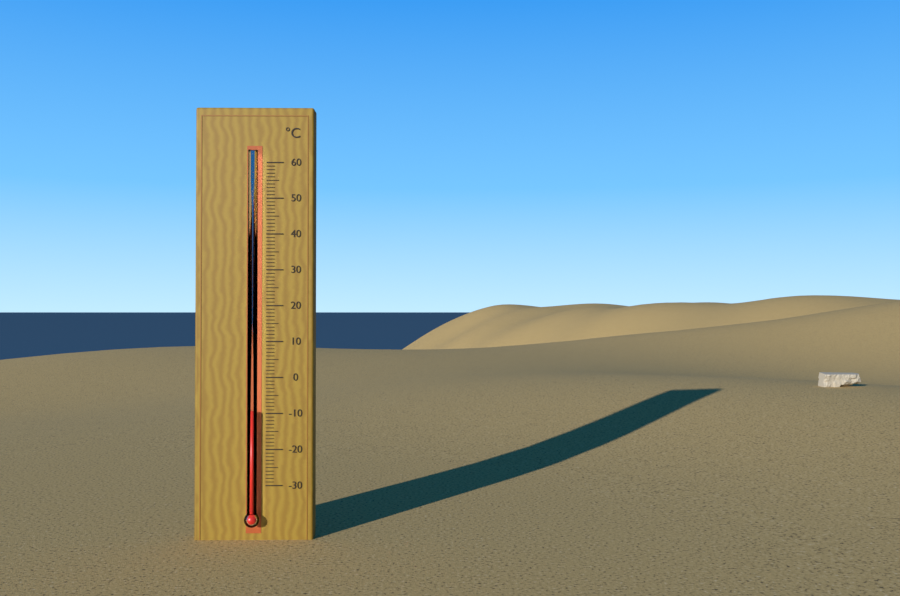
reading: -9 °C
